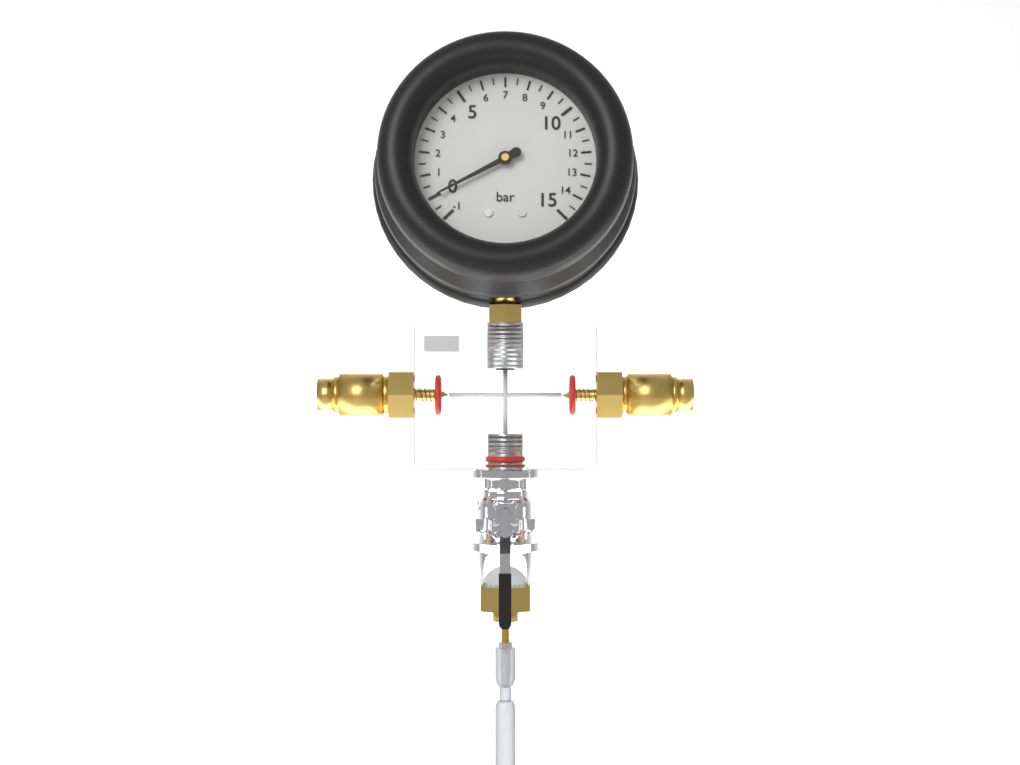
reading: 0.0 bar
